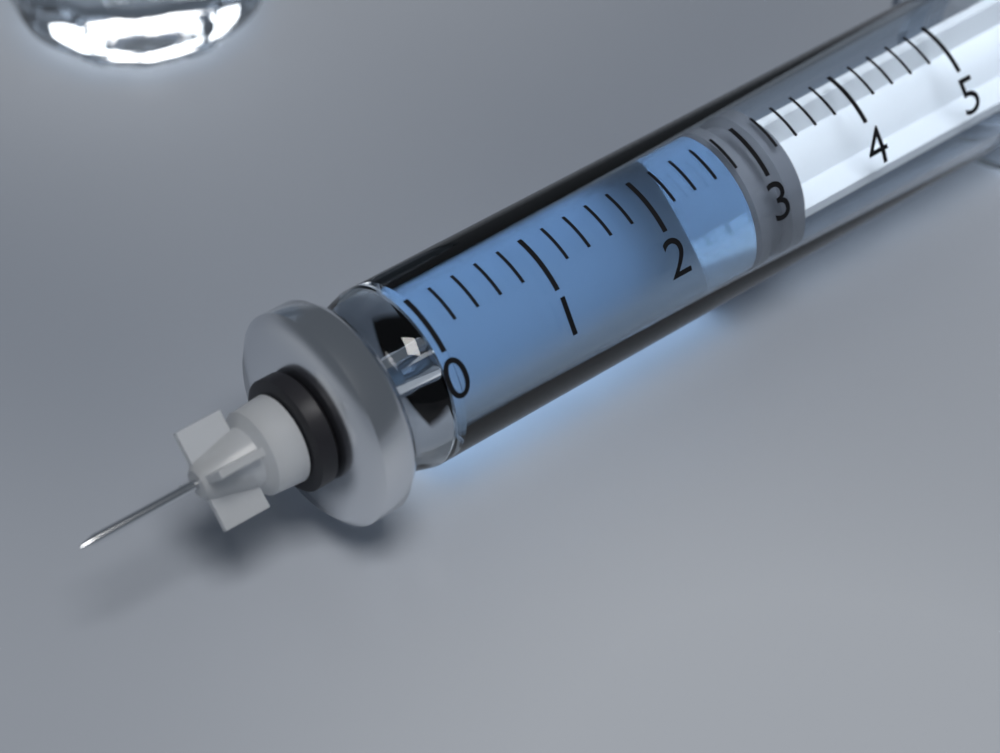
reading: 2.8 (no unit)
